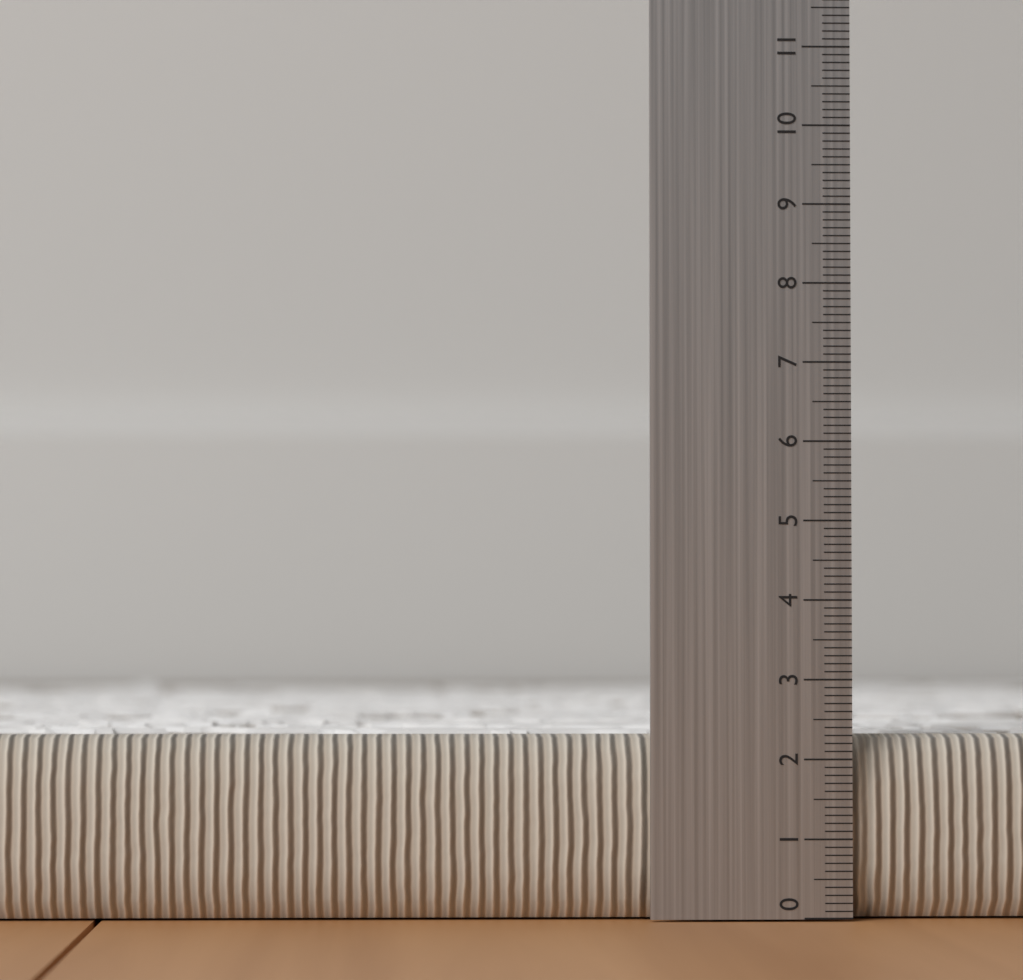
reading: 2.3 (no unit)
